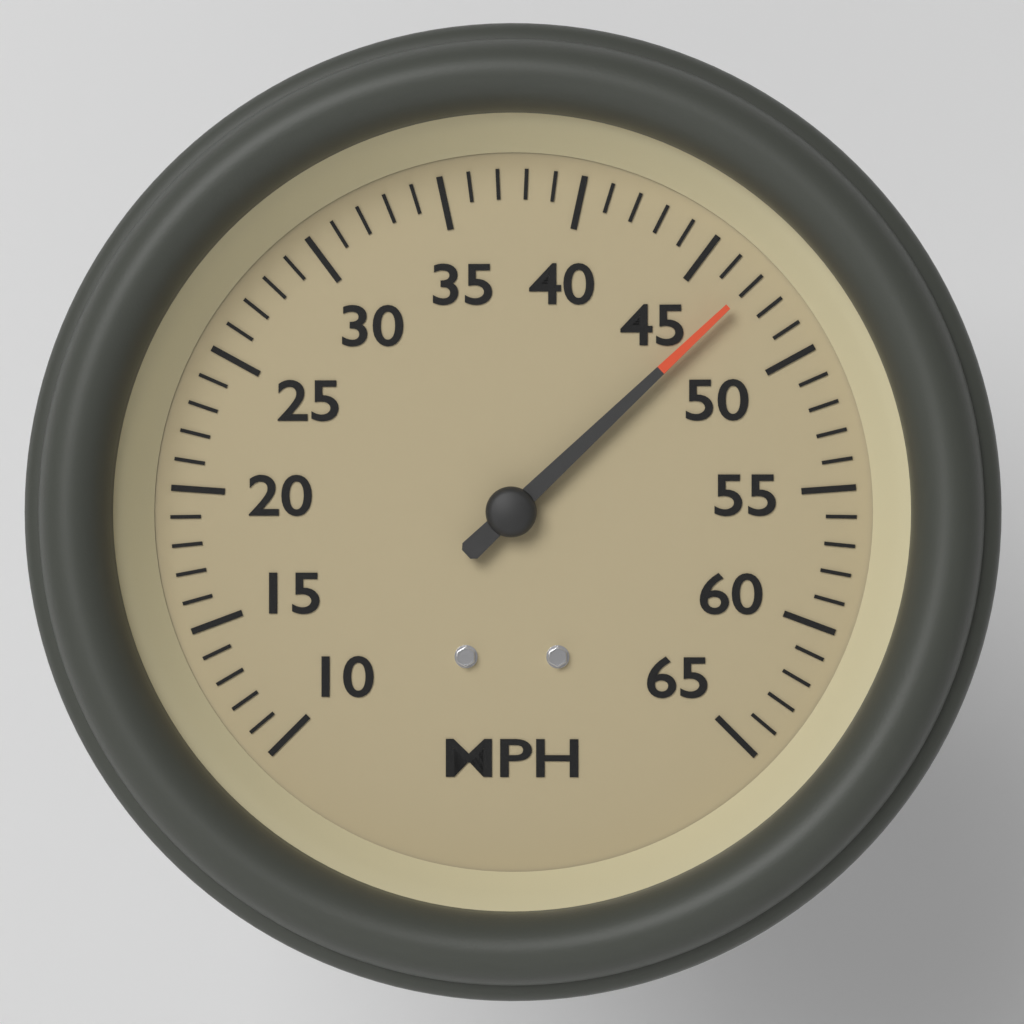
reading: 47 MPH
